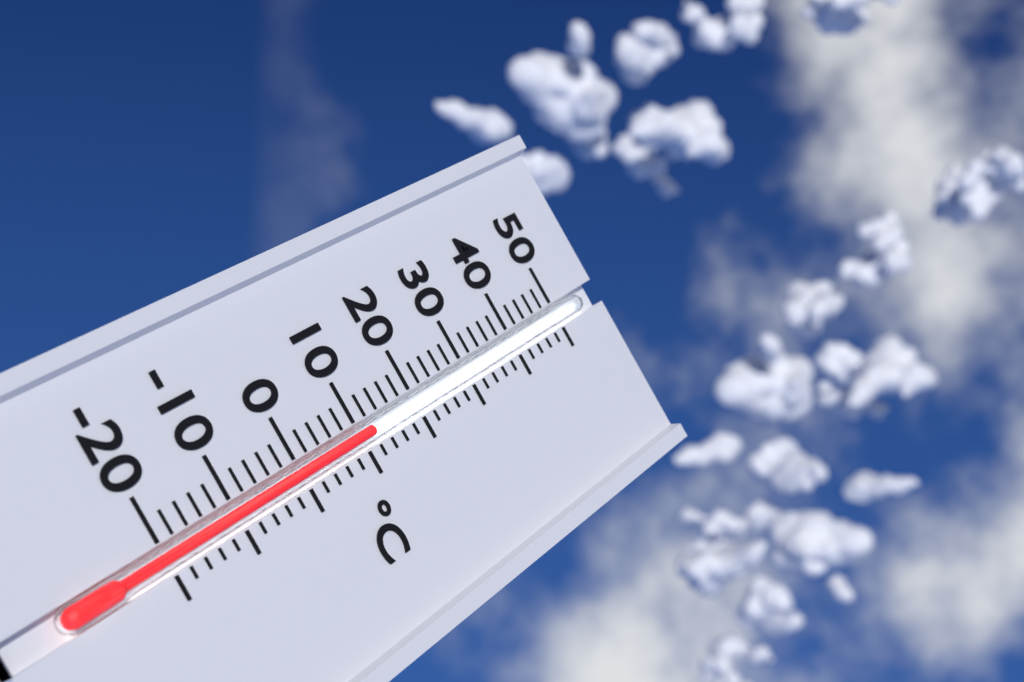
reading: 12 °C
